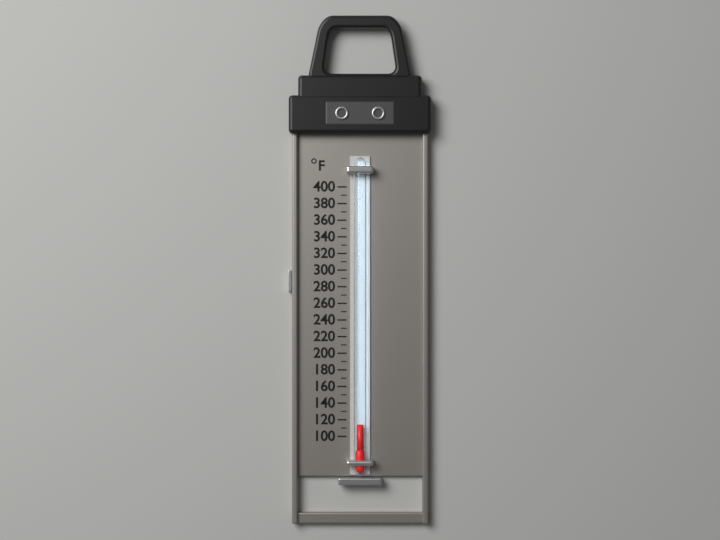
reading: 115 °F
